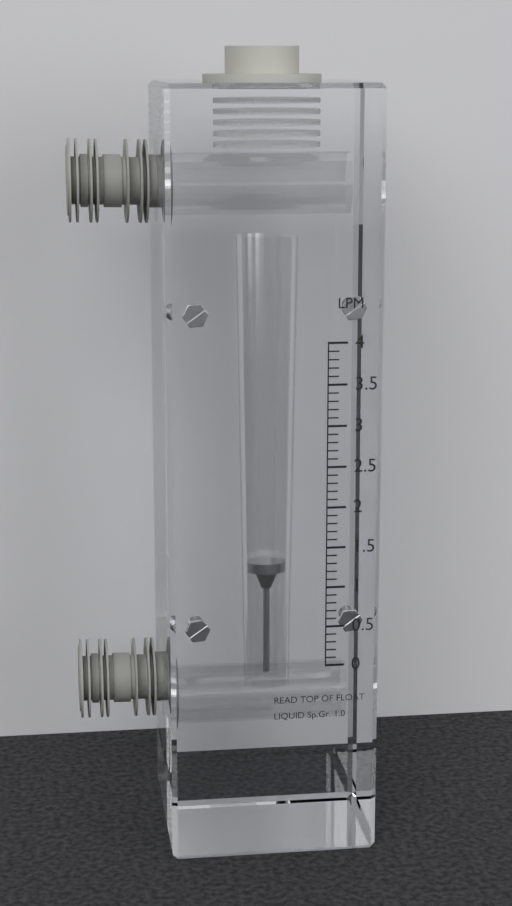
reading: 1.1 LPM
